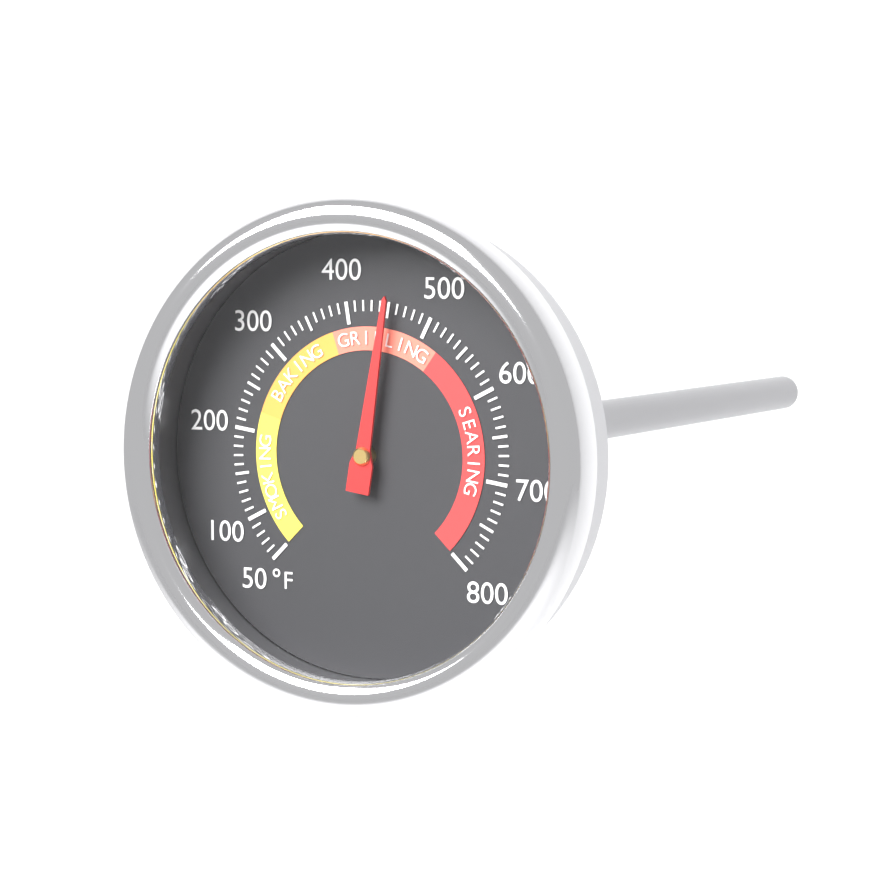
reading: 450 °F
